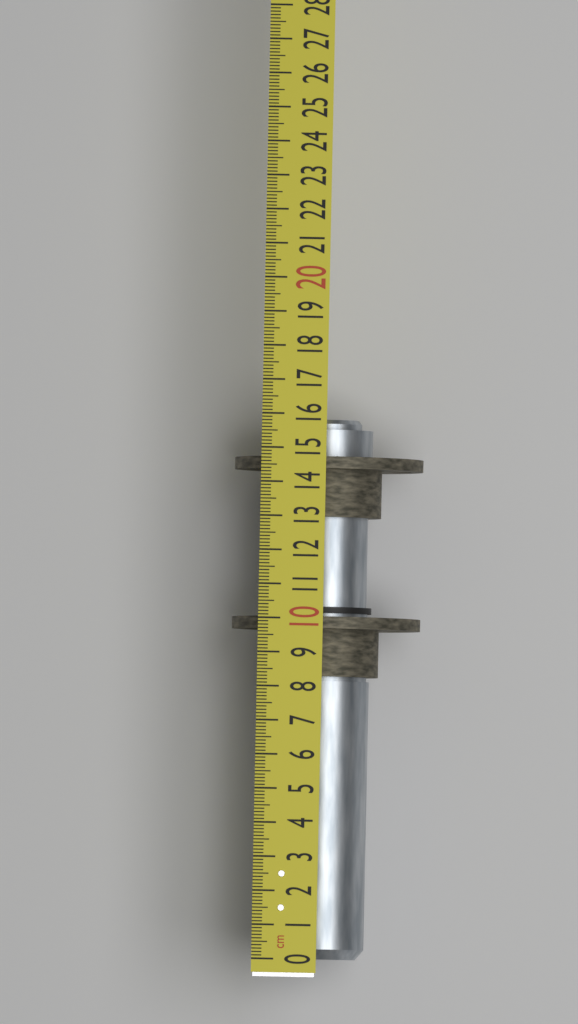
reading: 15.9 cm
